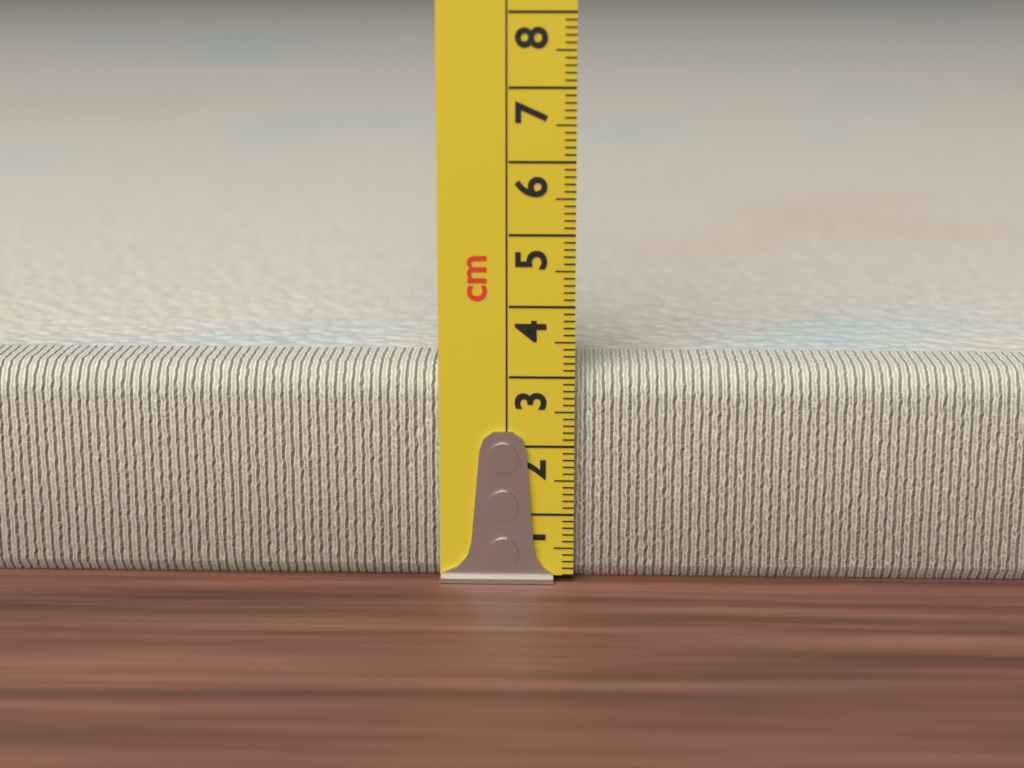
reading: 3.1 cm
